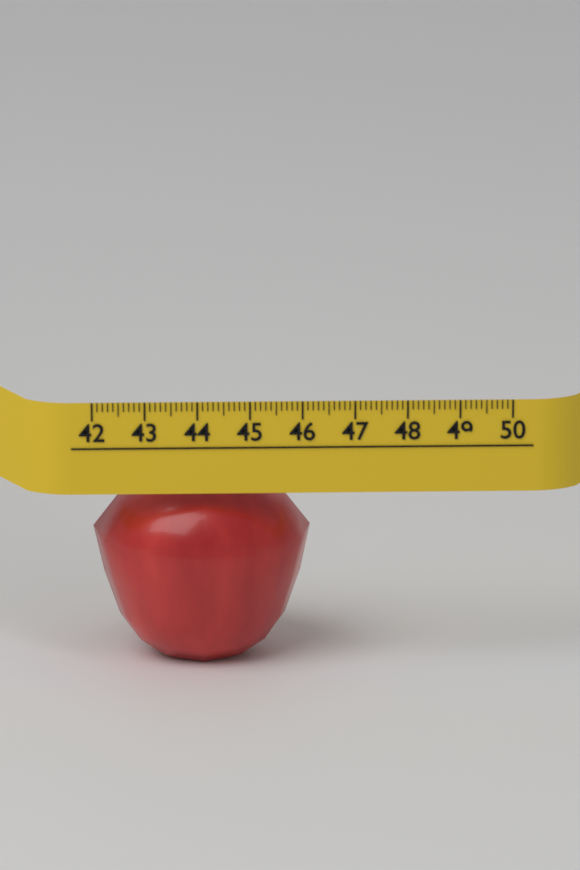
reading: 46.2 (no unit)
